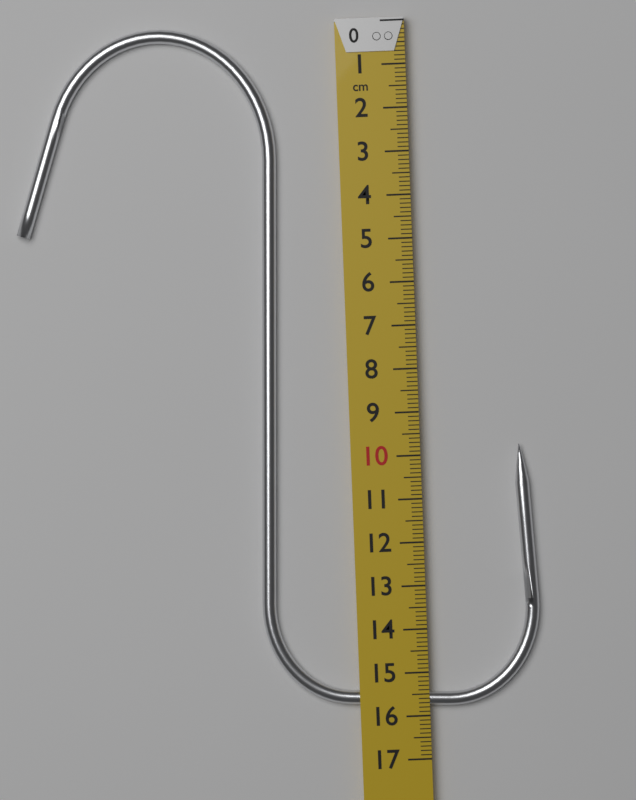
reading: 15.8 cm
